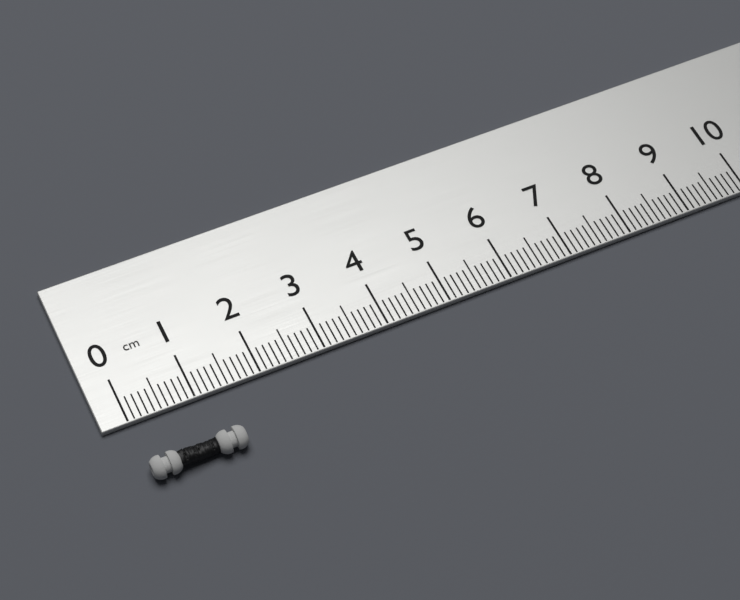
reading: 1.4 cm
